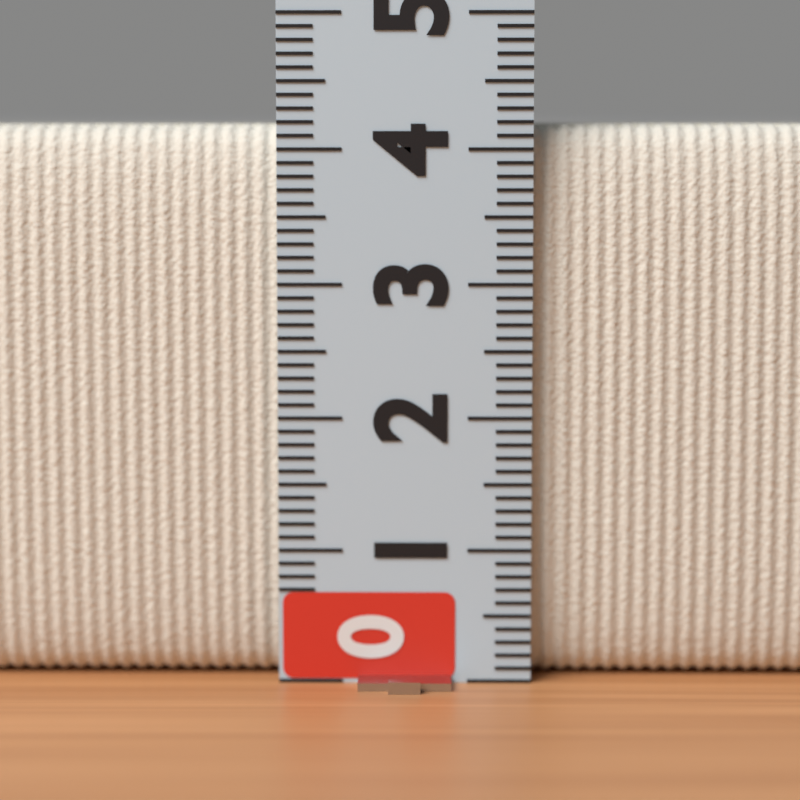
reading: 4.2 (no unit)
